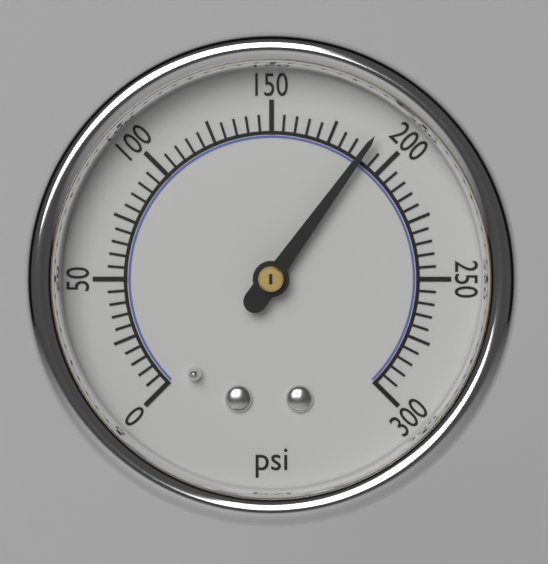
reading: 190 psi
